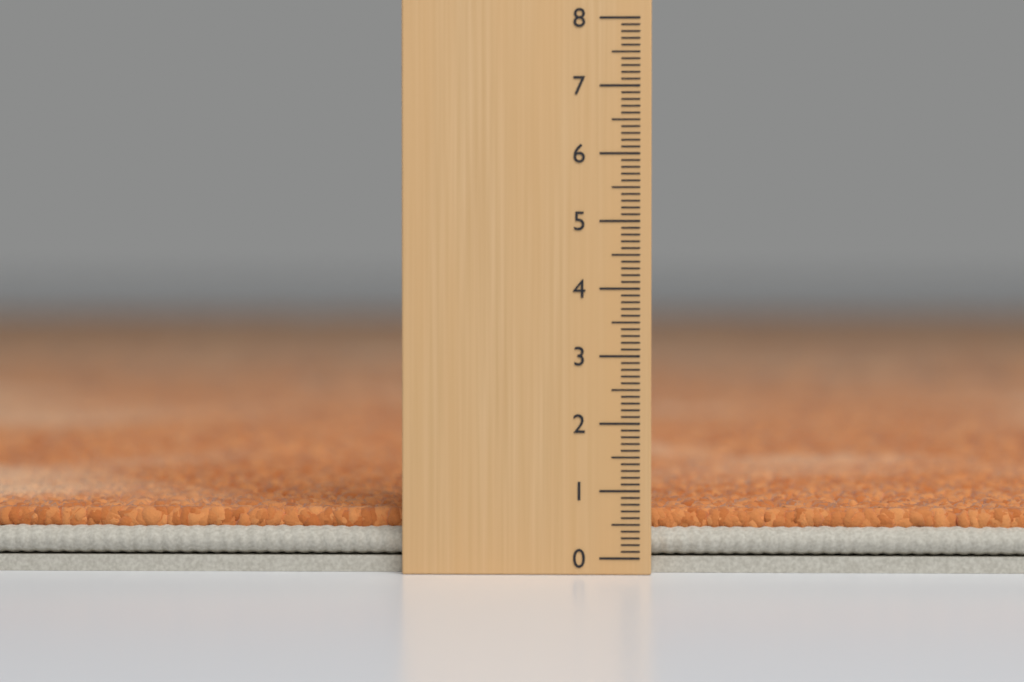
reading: 0.7 (no unit)
